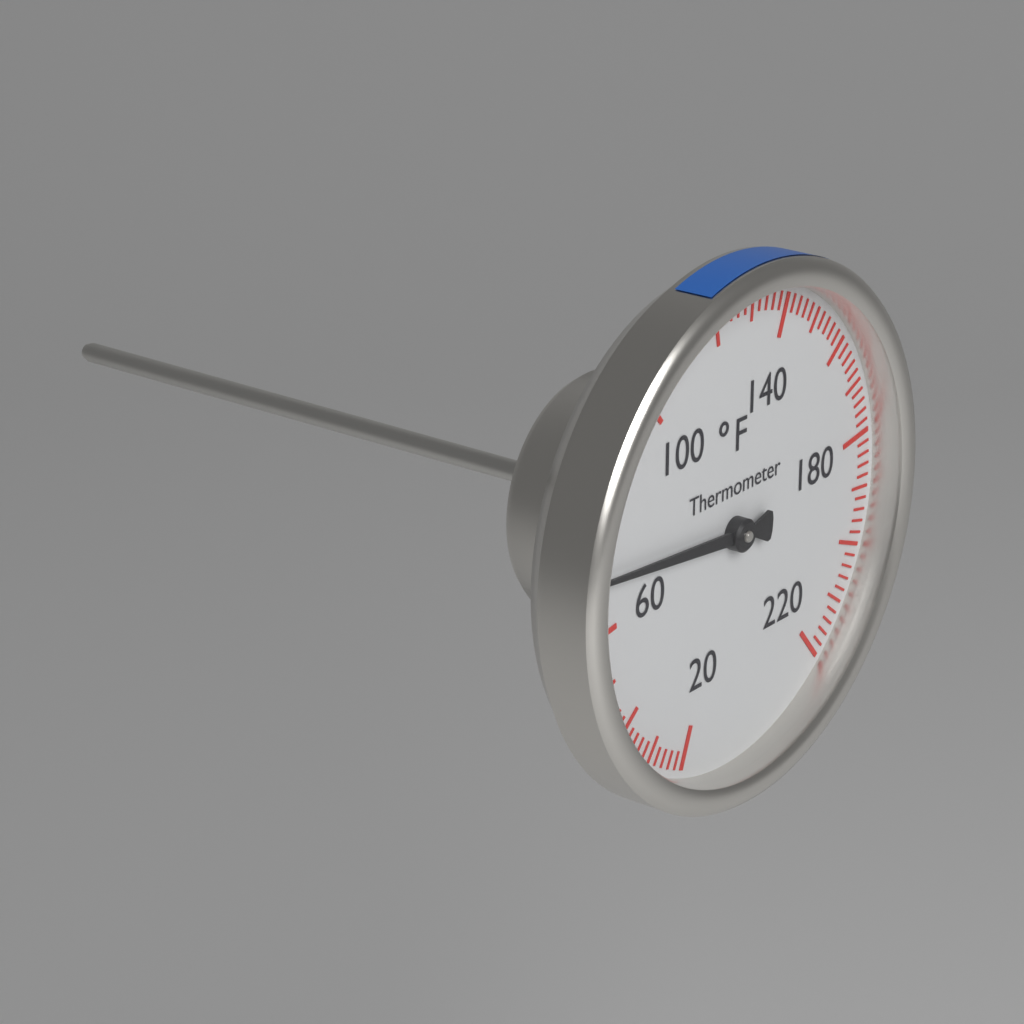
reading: 70 °F
